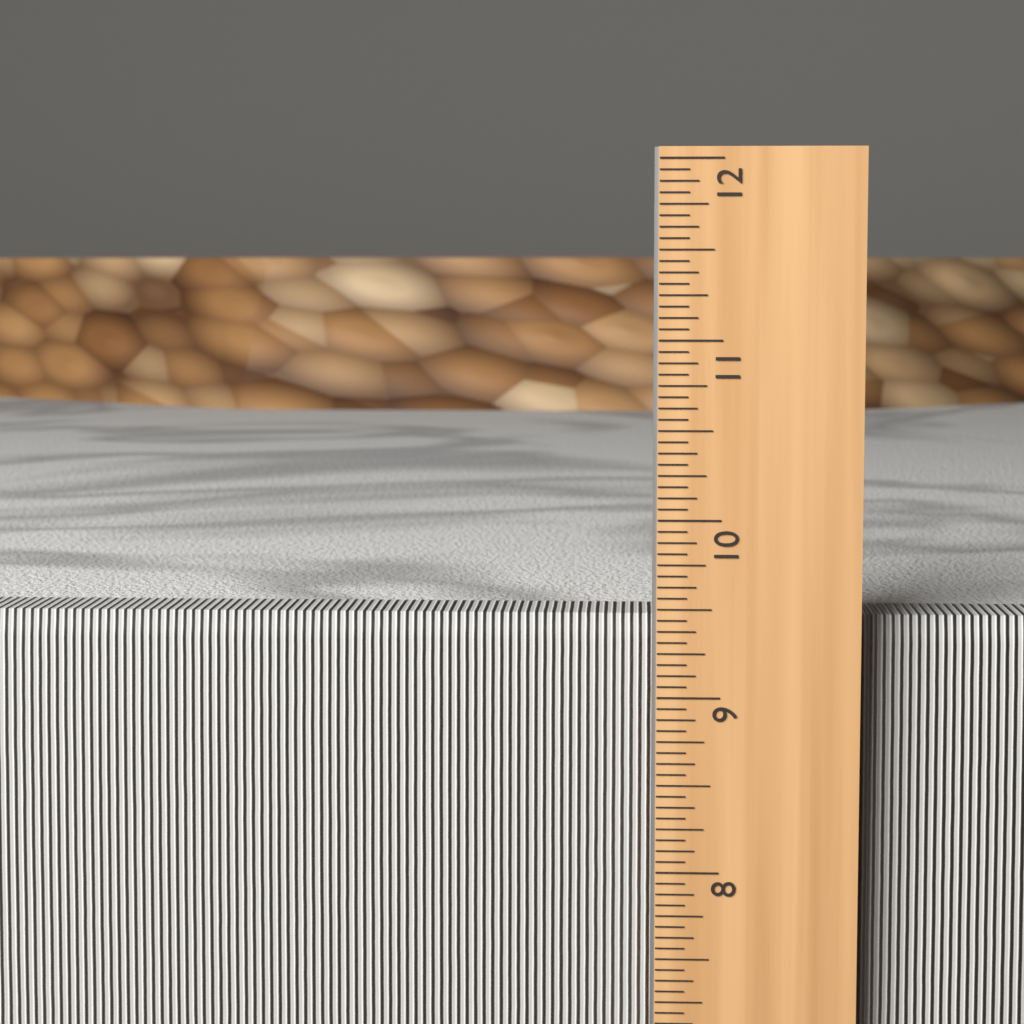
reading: 9.4375 in
